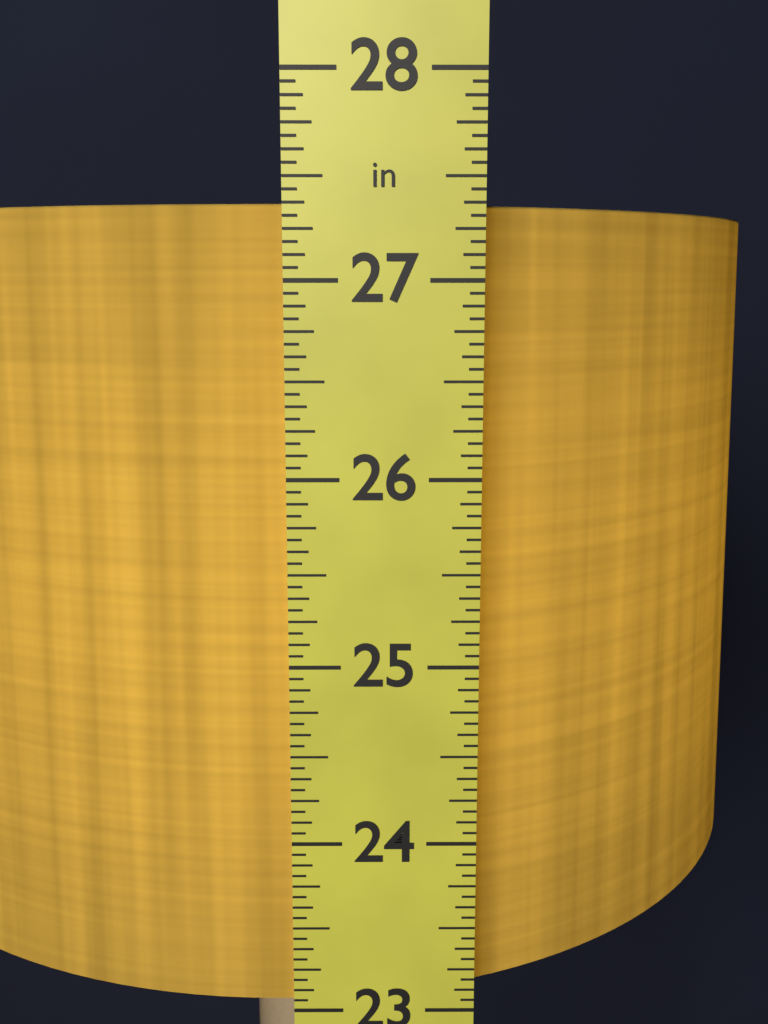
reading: 27.3750 in
